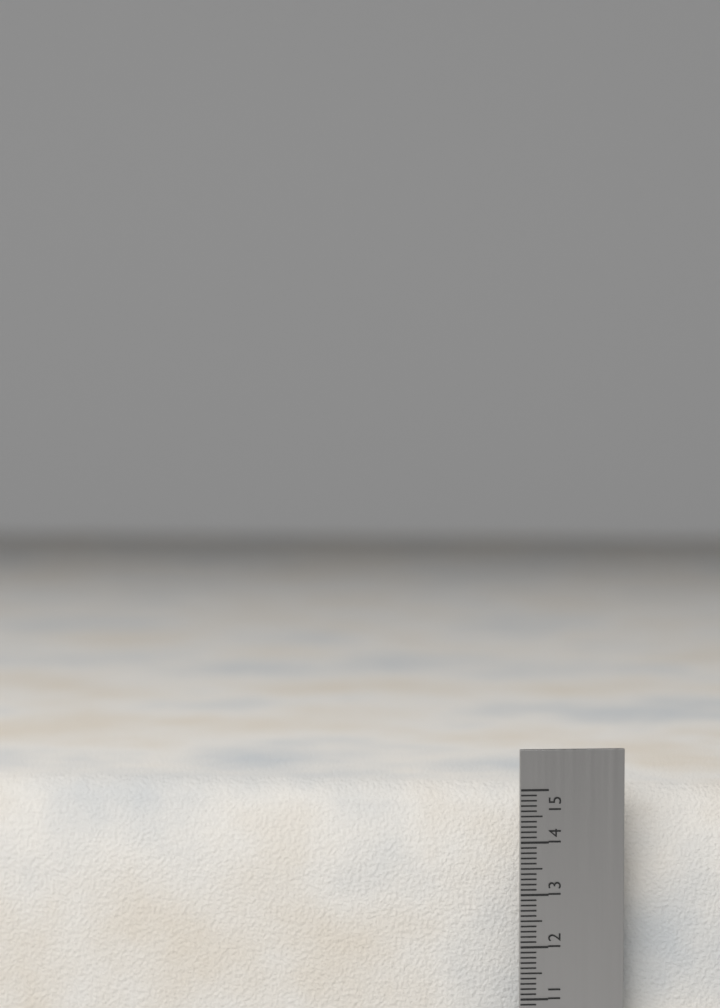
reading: 14.9 cm
